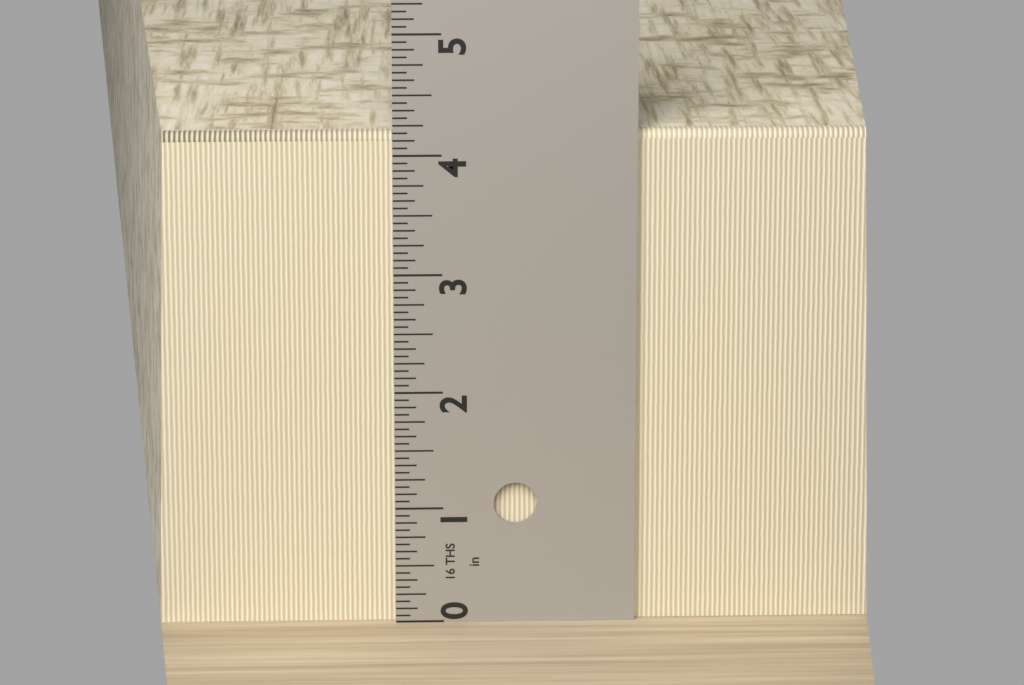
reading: 4.1875 in
